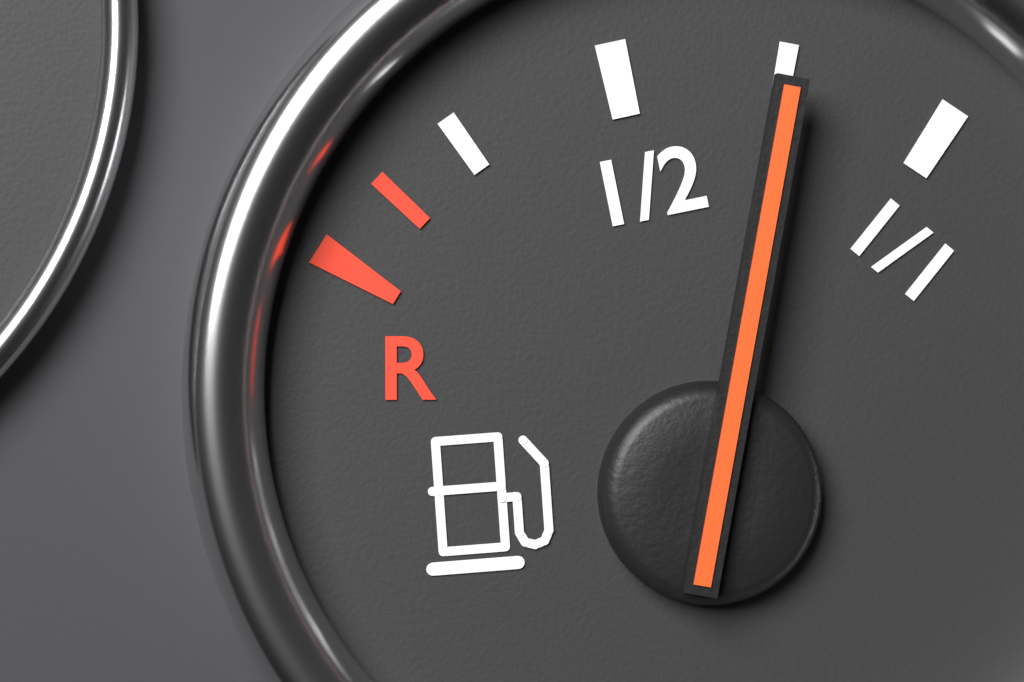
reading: 0.75 (no unit)
